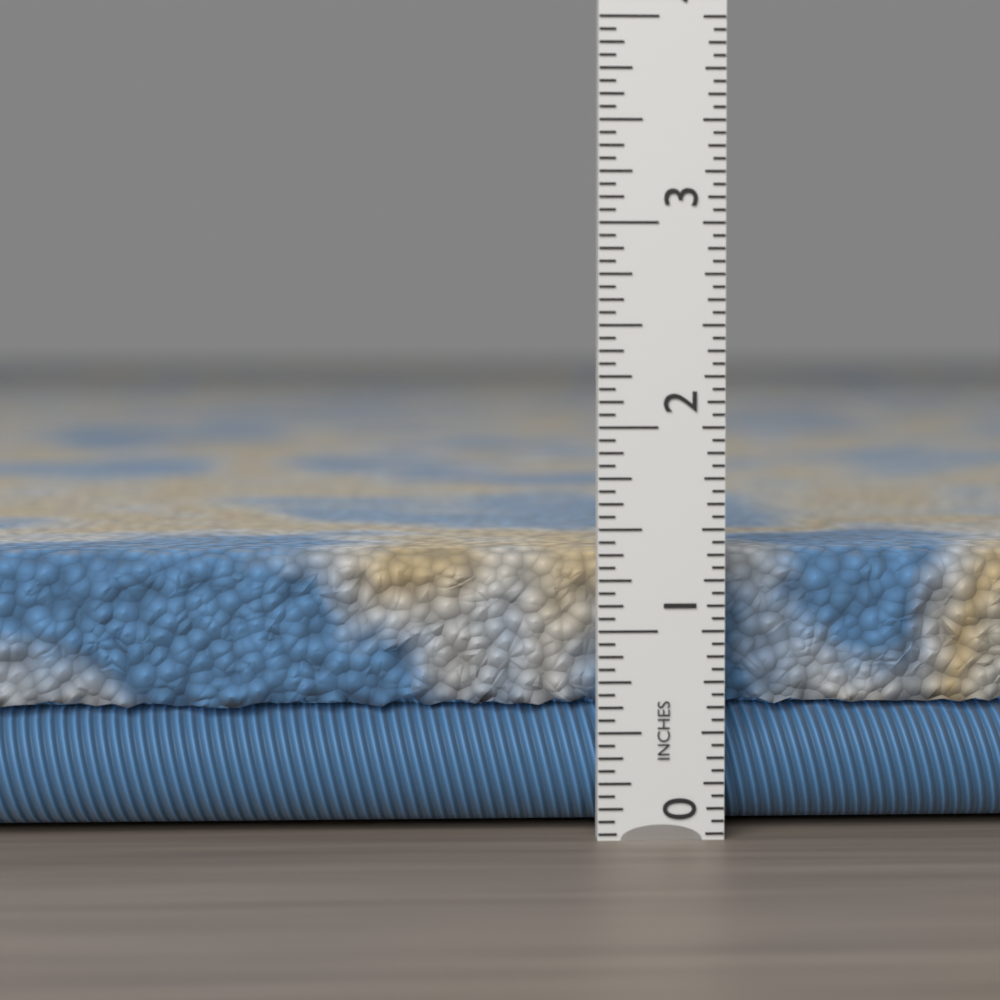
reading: 1.3750 in
